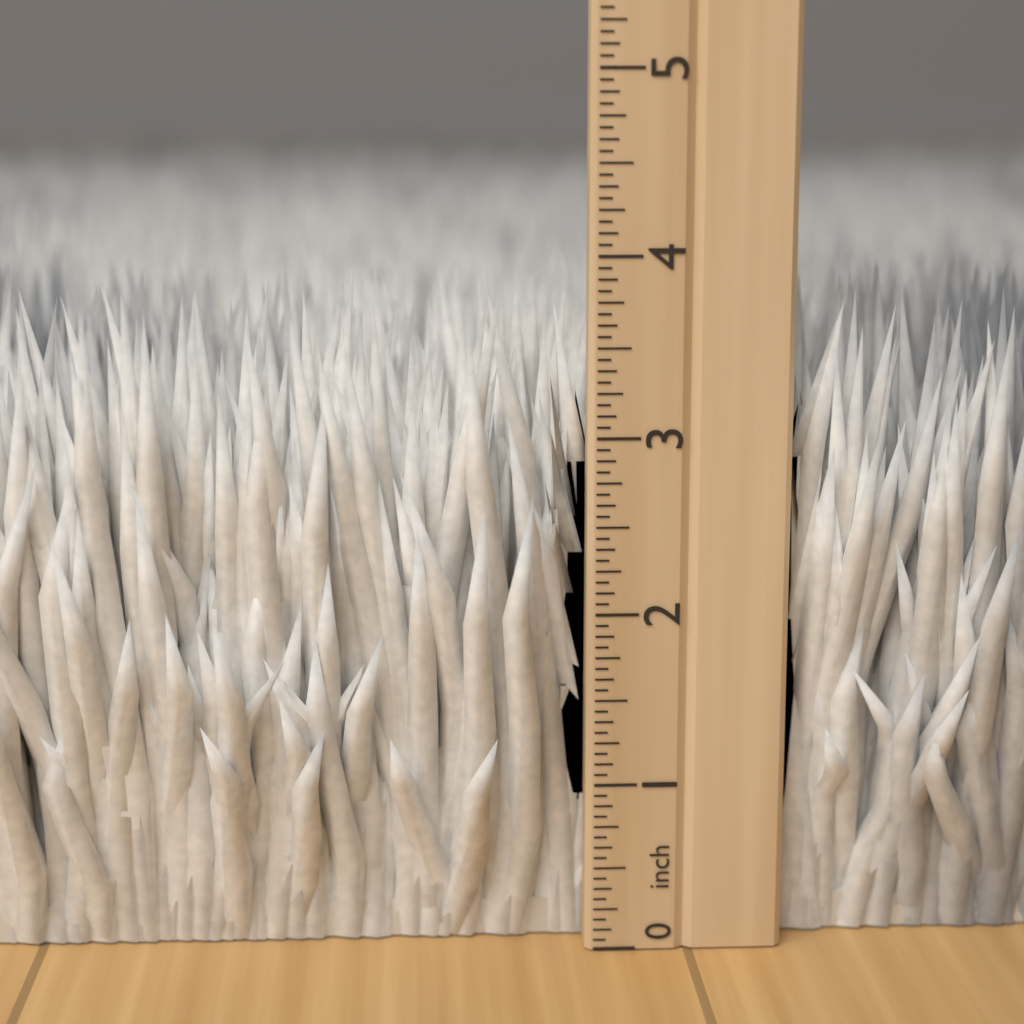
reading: 3.8750 inch
